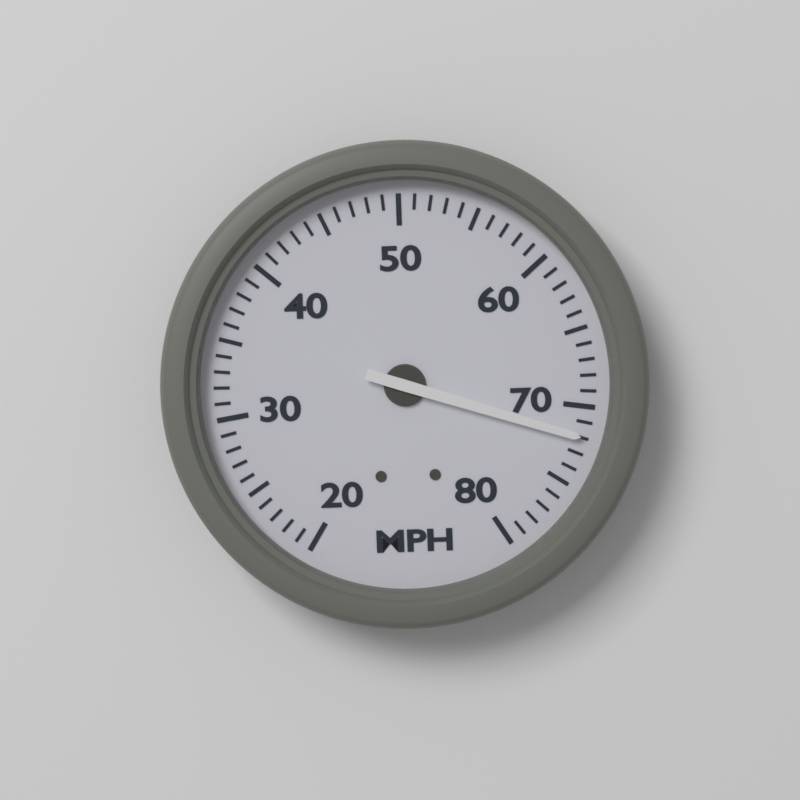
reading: 72 MPH
